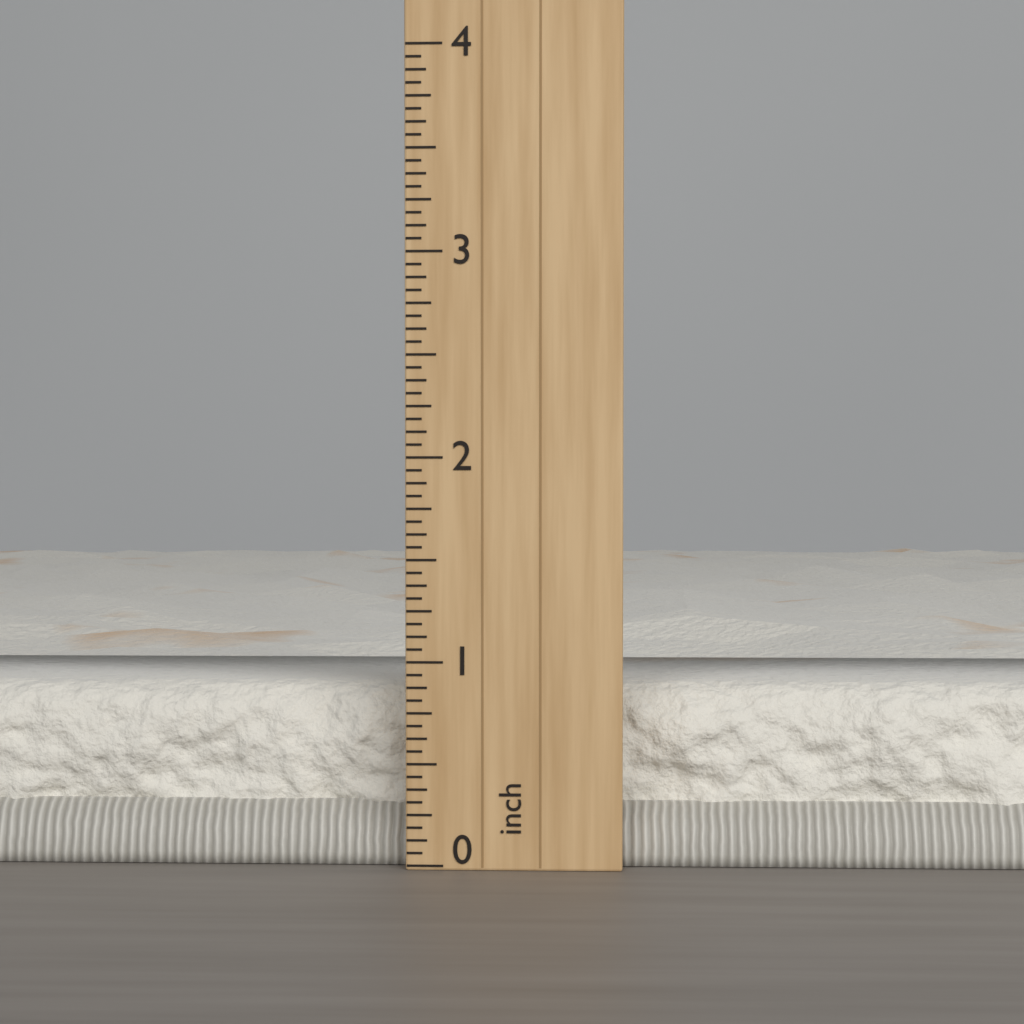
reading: 0.8750 inch
